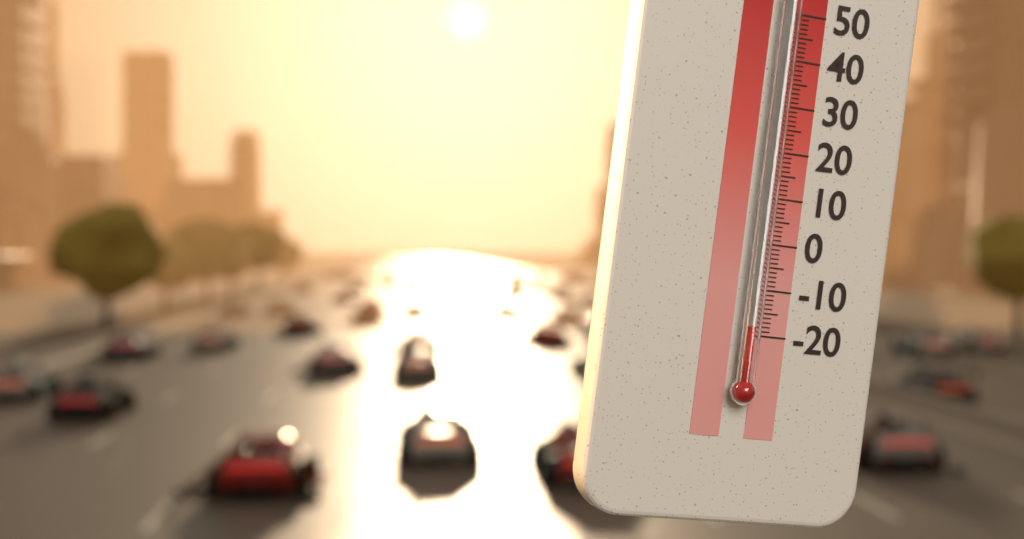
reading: -18 °C
